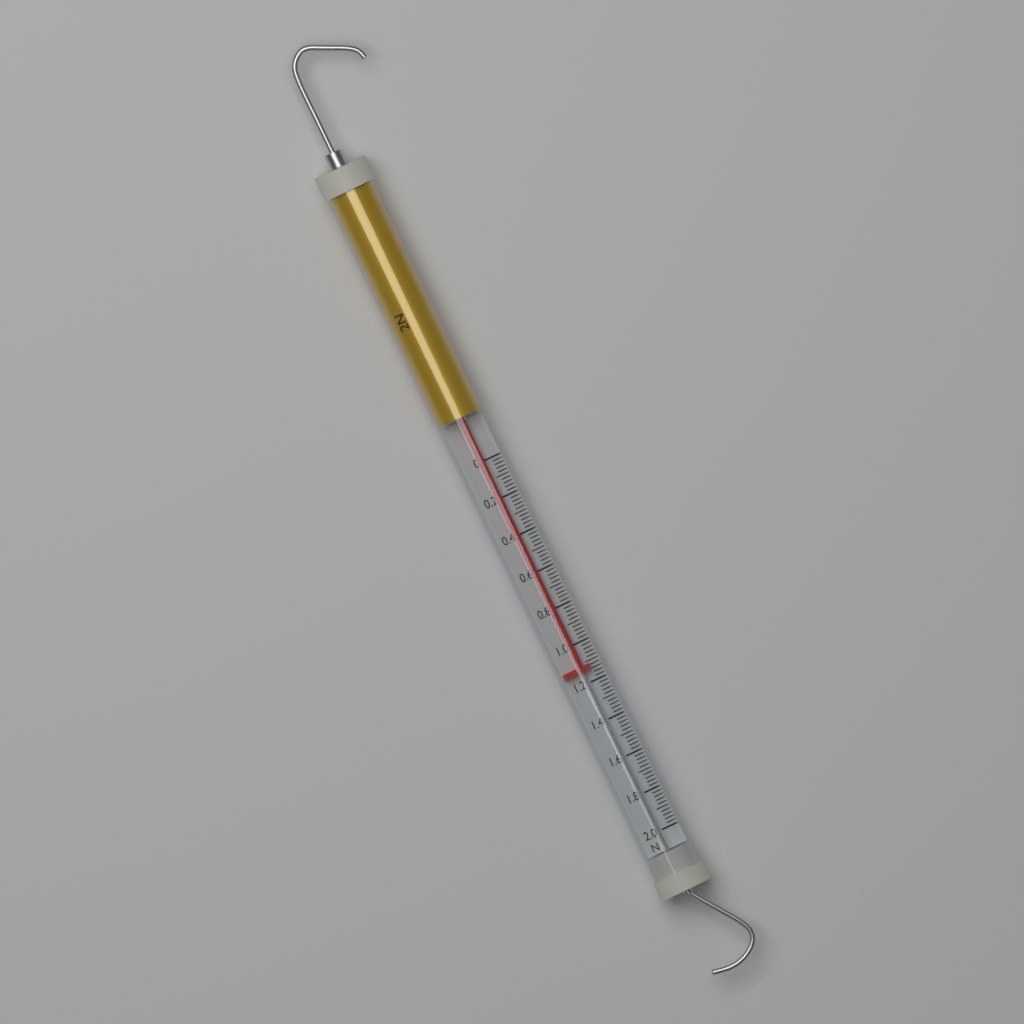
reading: 1.14 N
